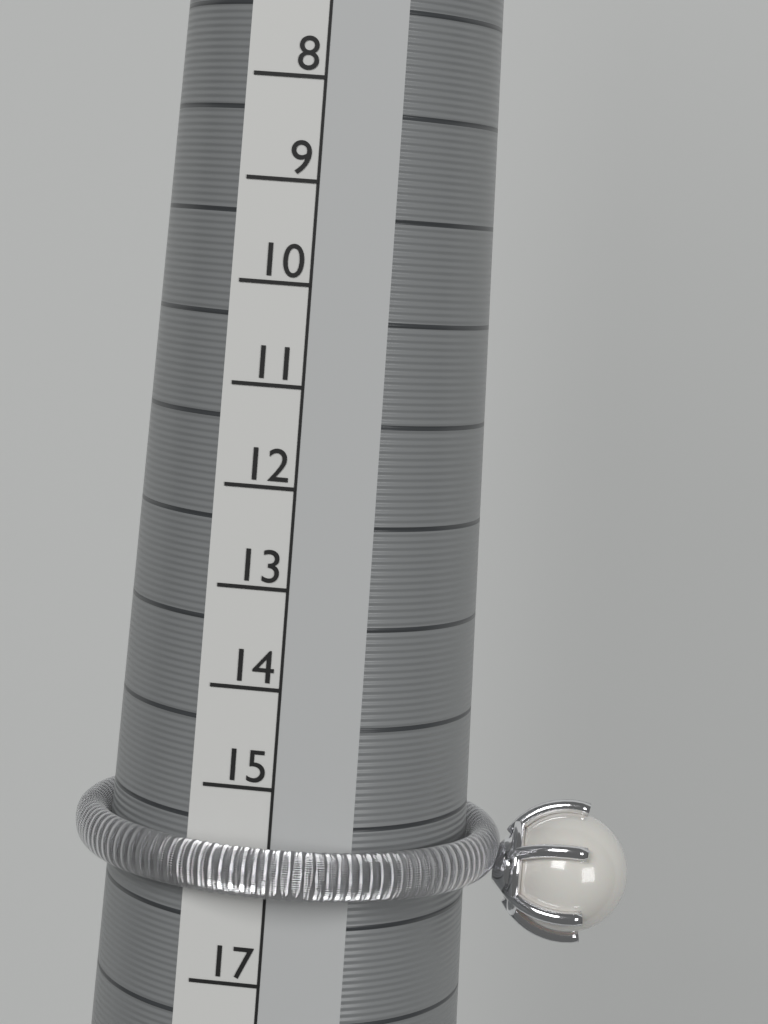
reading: 16 (no unit)
